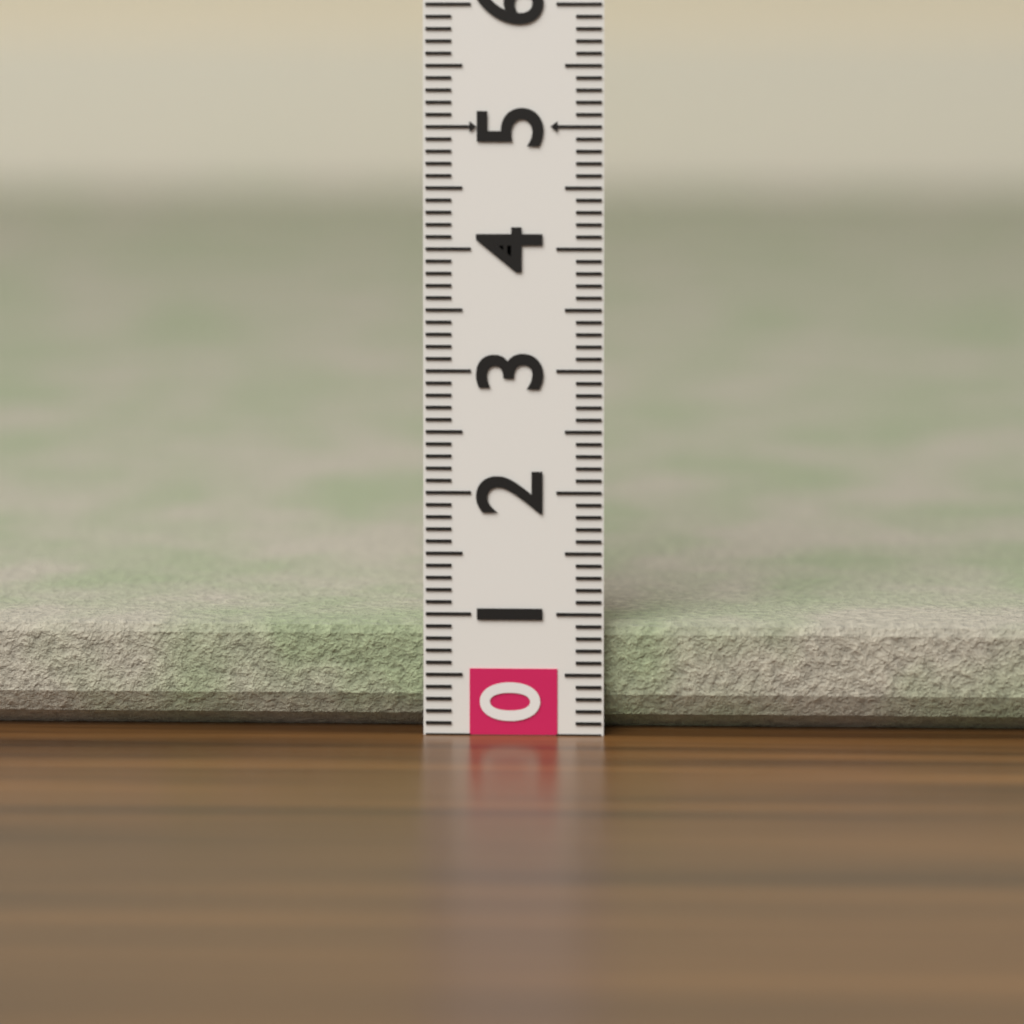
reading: 0.9 (no unit)
